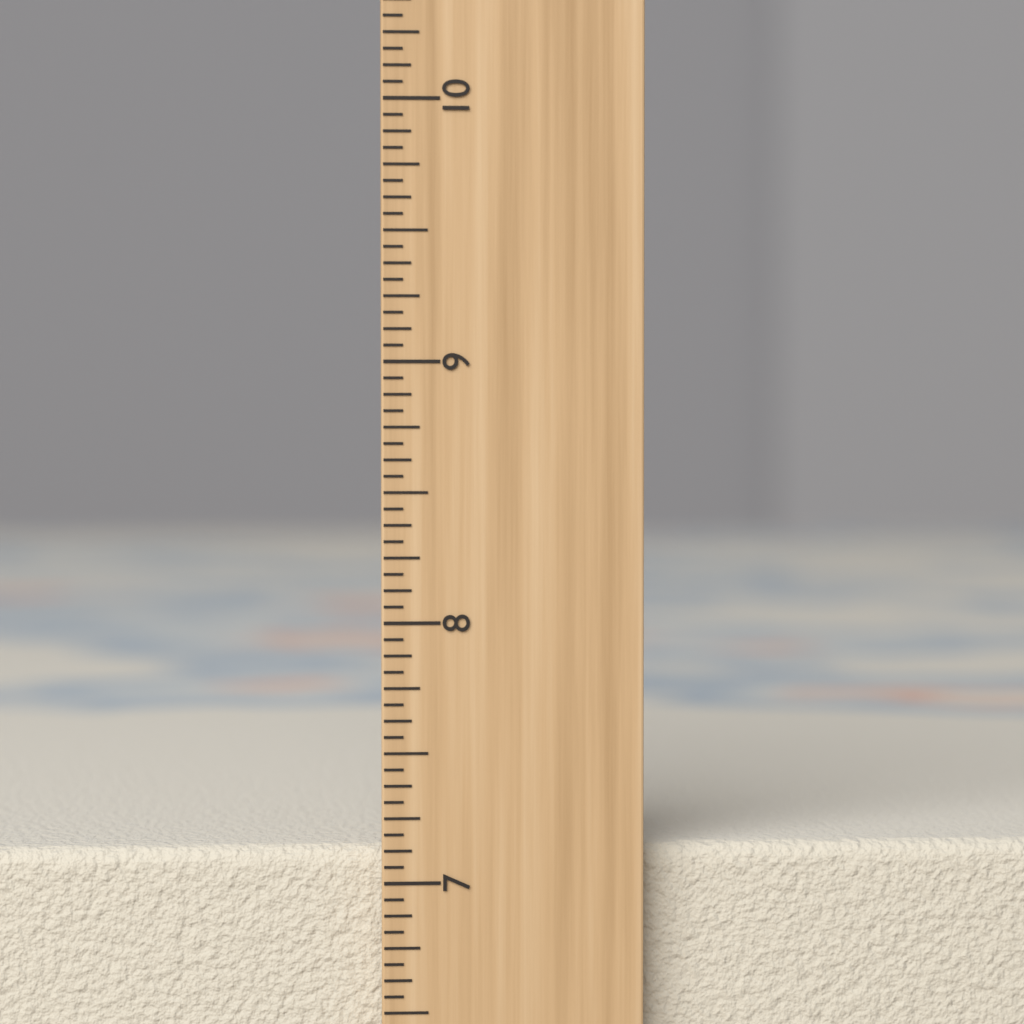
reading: 7.1250 inch
